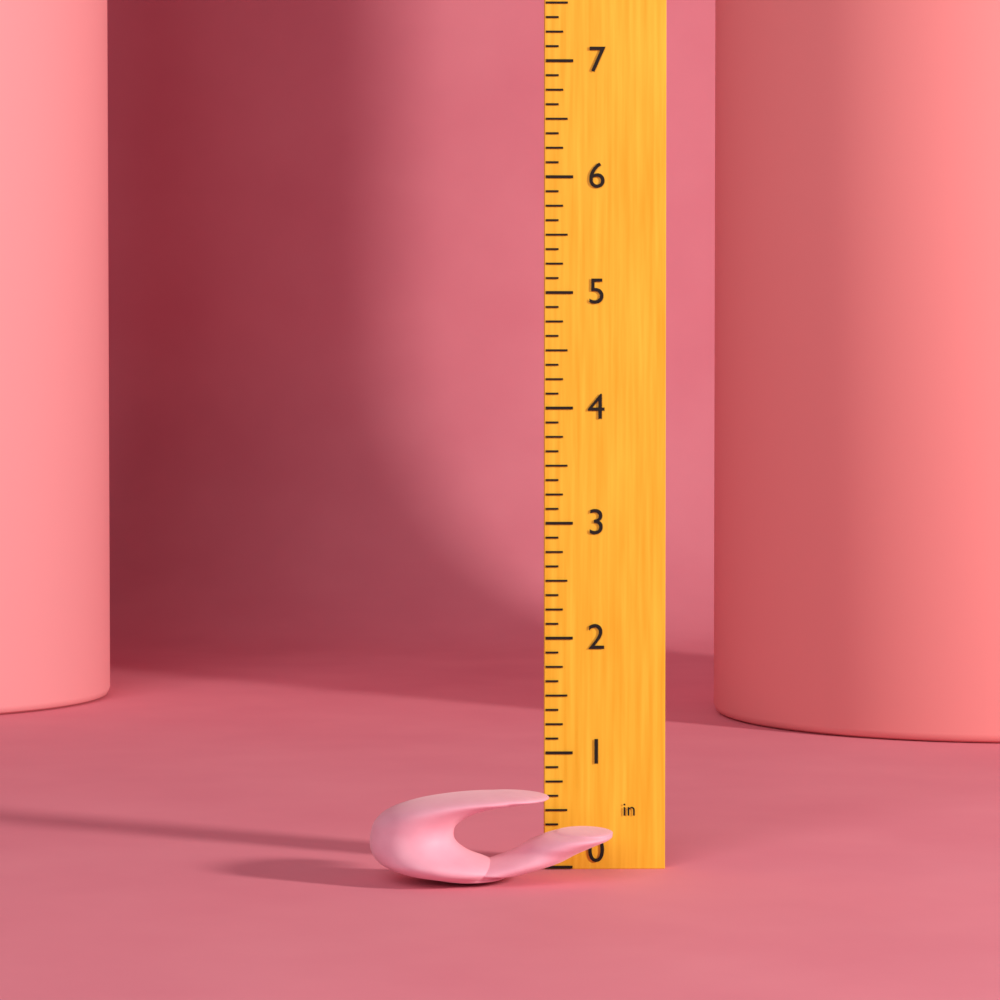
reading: 0.750 in
